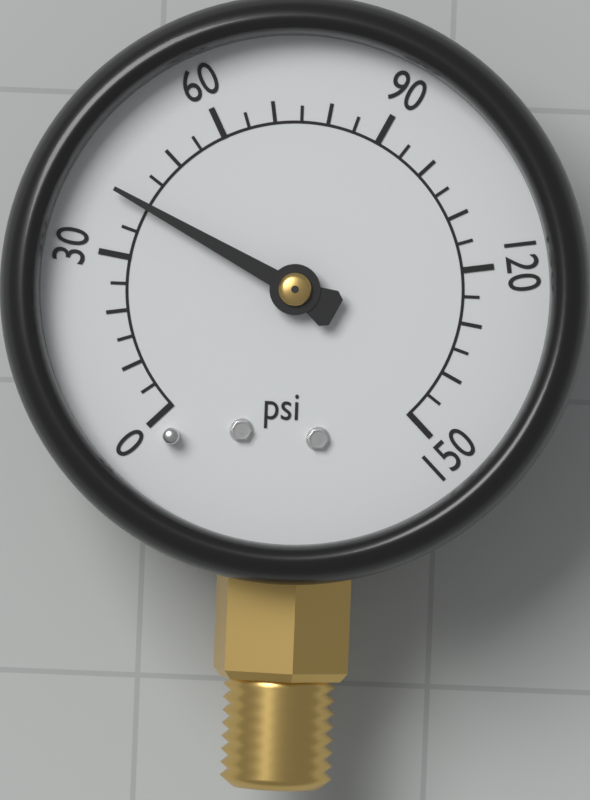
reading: 40 psi
